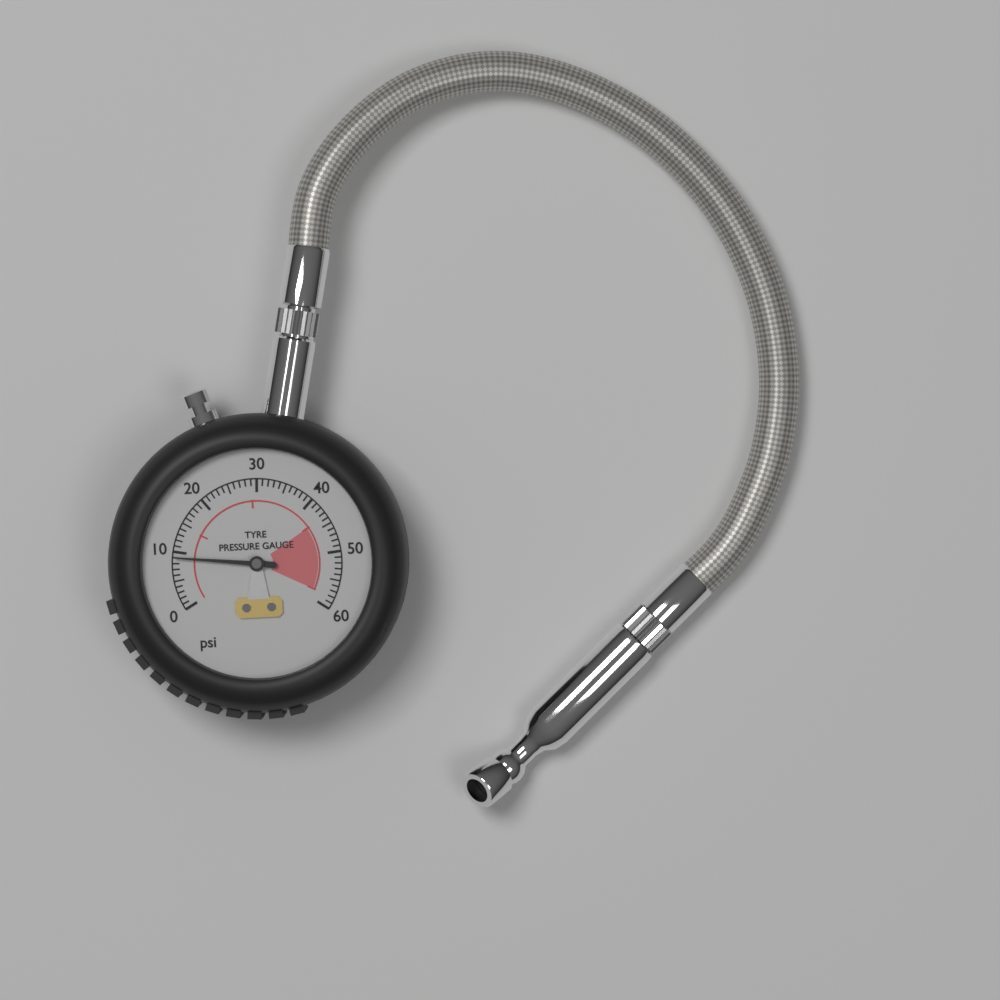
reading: 9 psi
